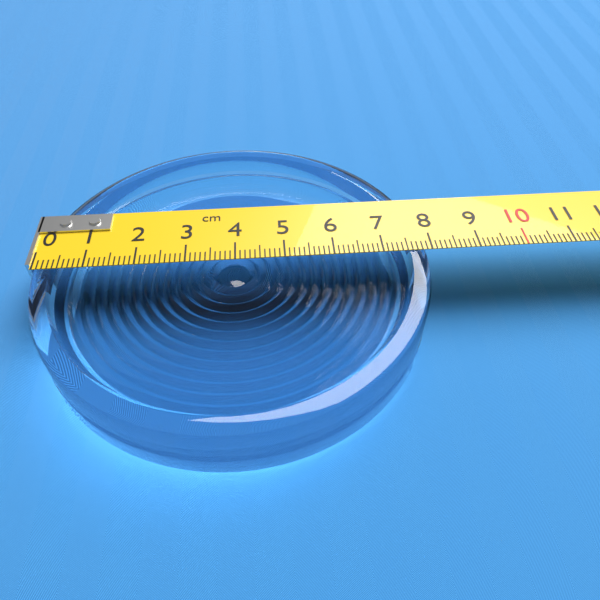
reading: 7.9 cm
